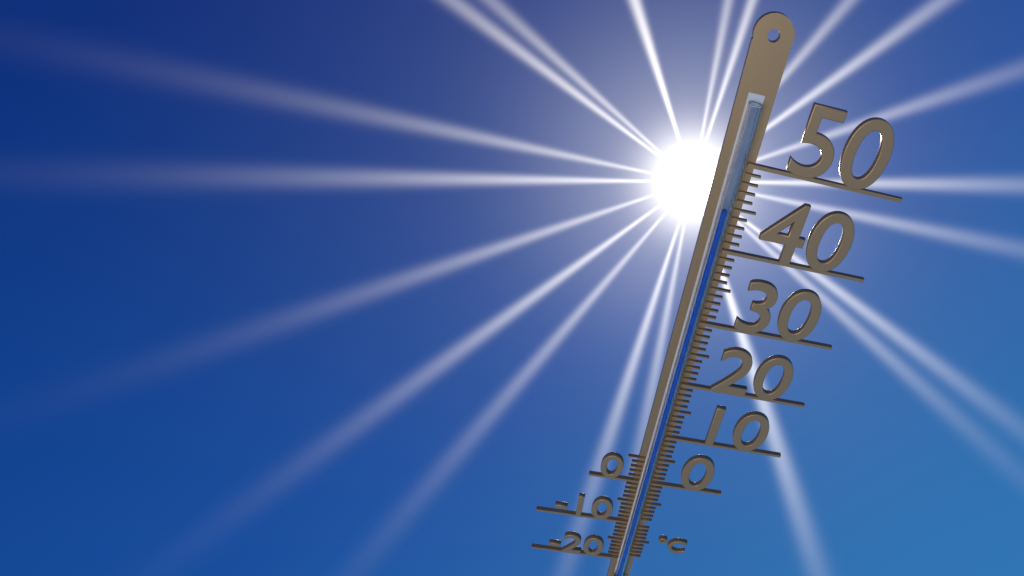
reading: 45 °C
